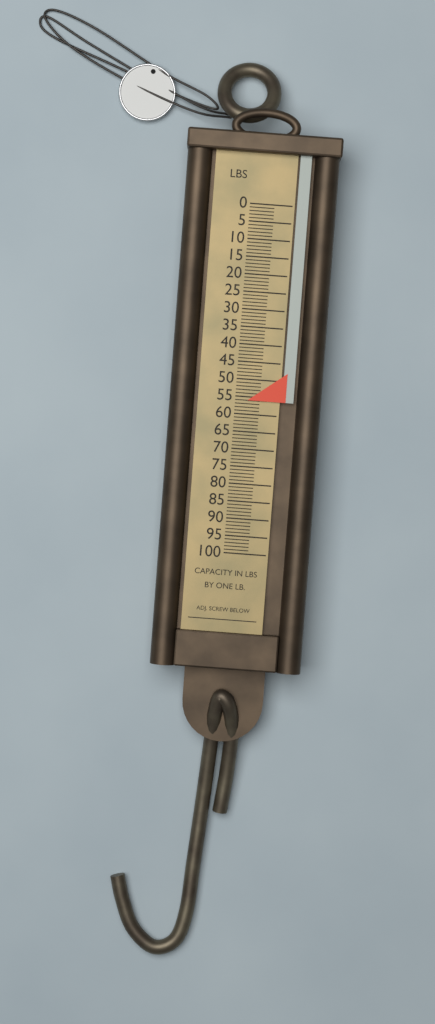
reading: 56 lb
